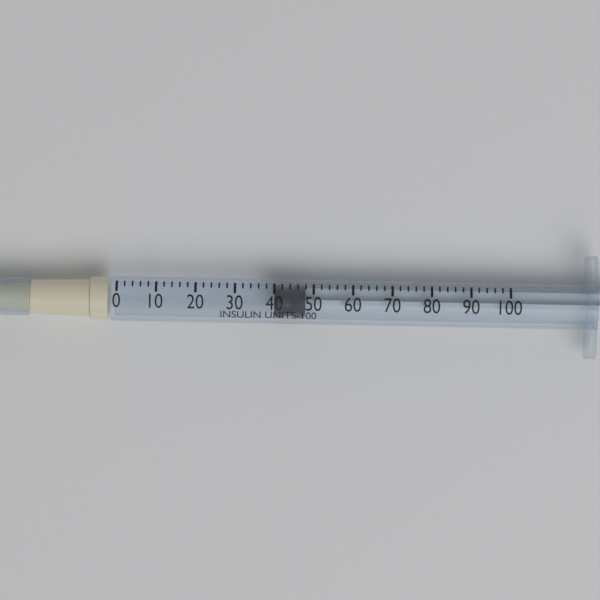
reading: 40 units
